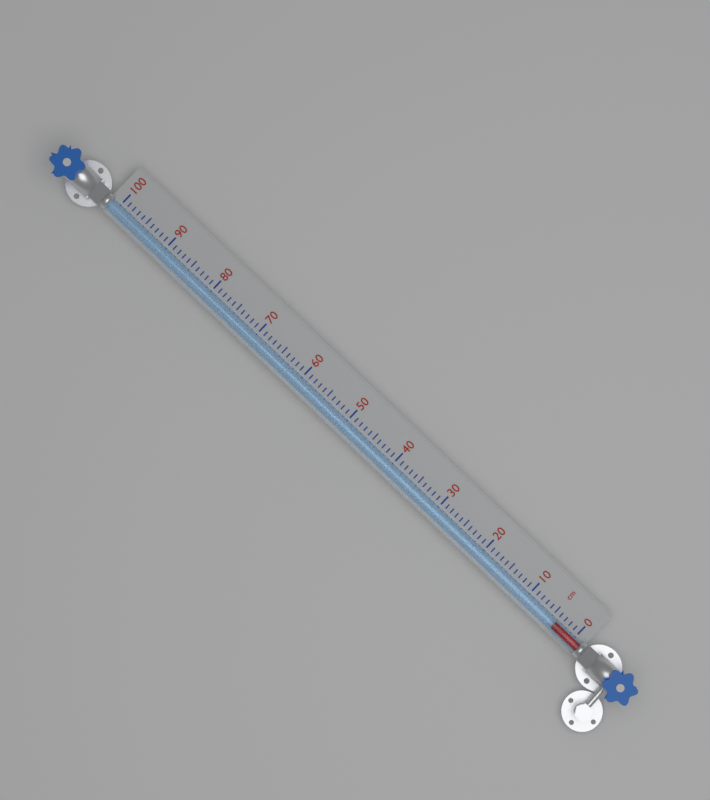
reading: 4 cm
